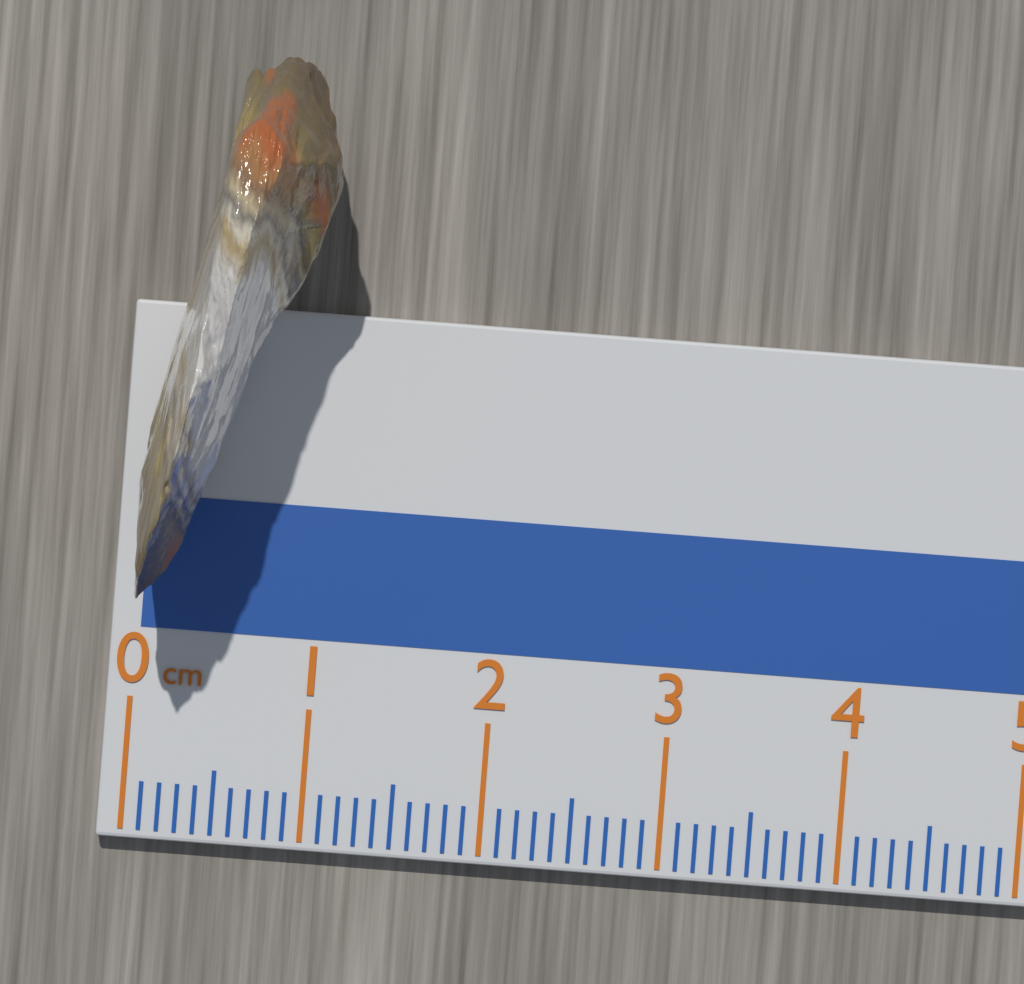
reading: 1.0 cm
